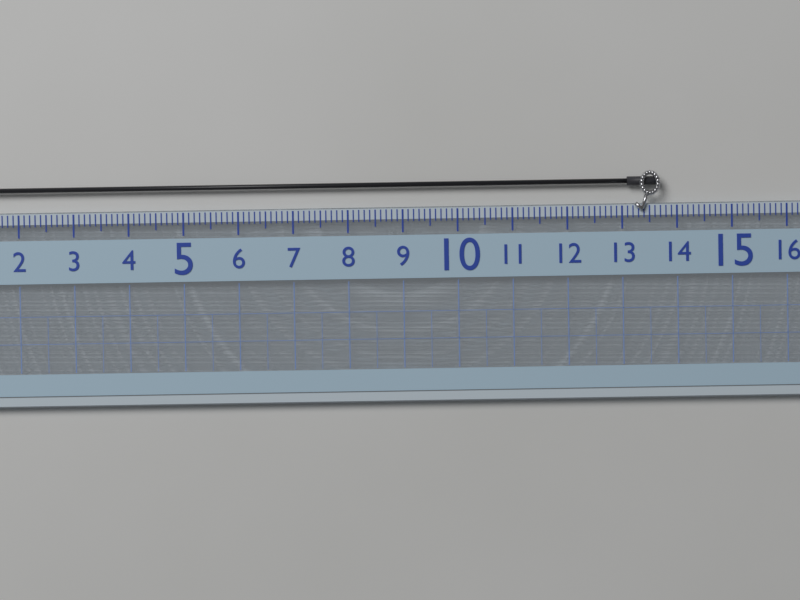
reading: 13.7 (no unit)
